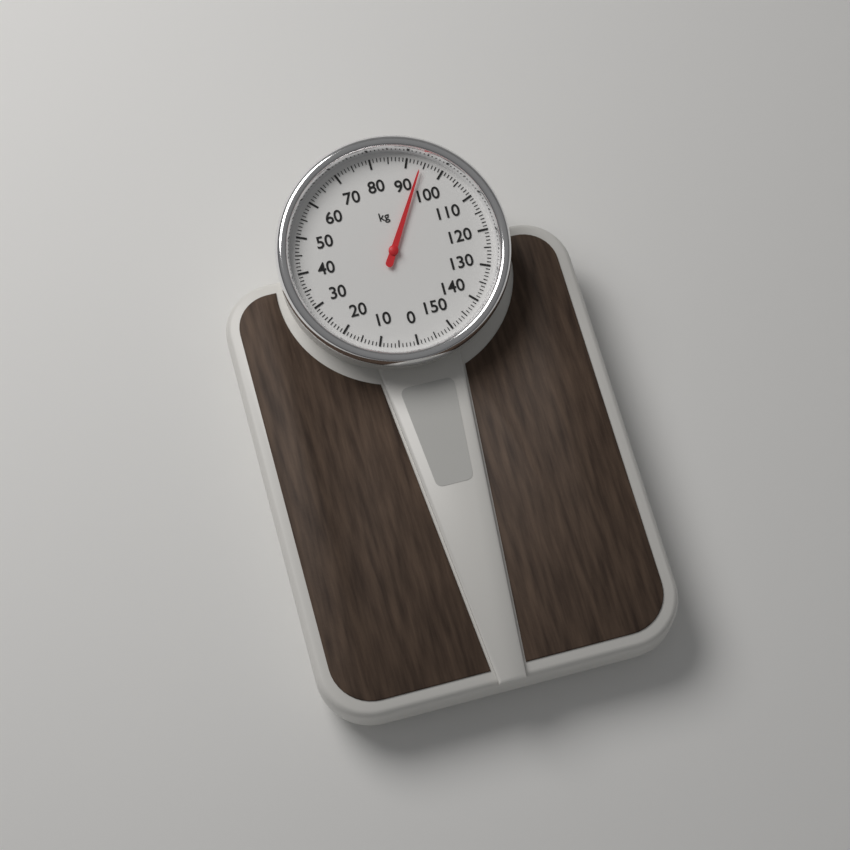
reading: 94 kg
